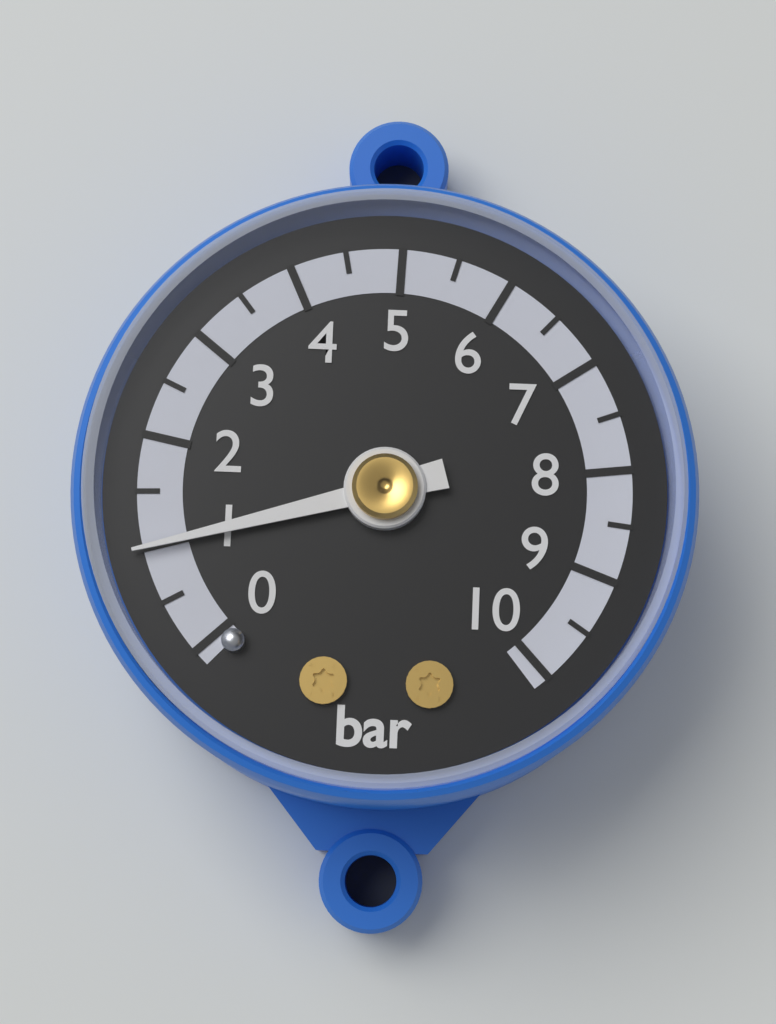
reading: 1.0 bar
